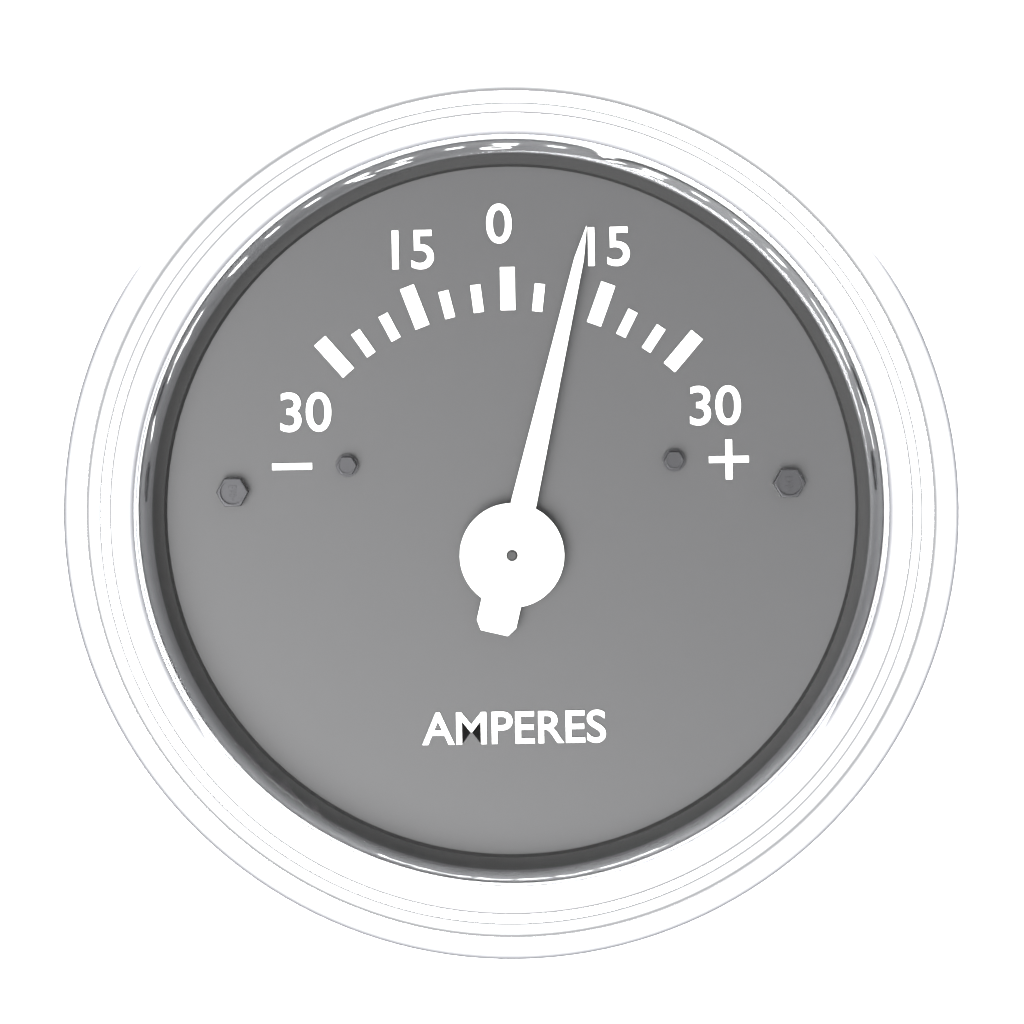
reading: 10 A
